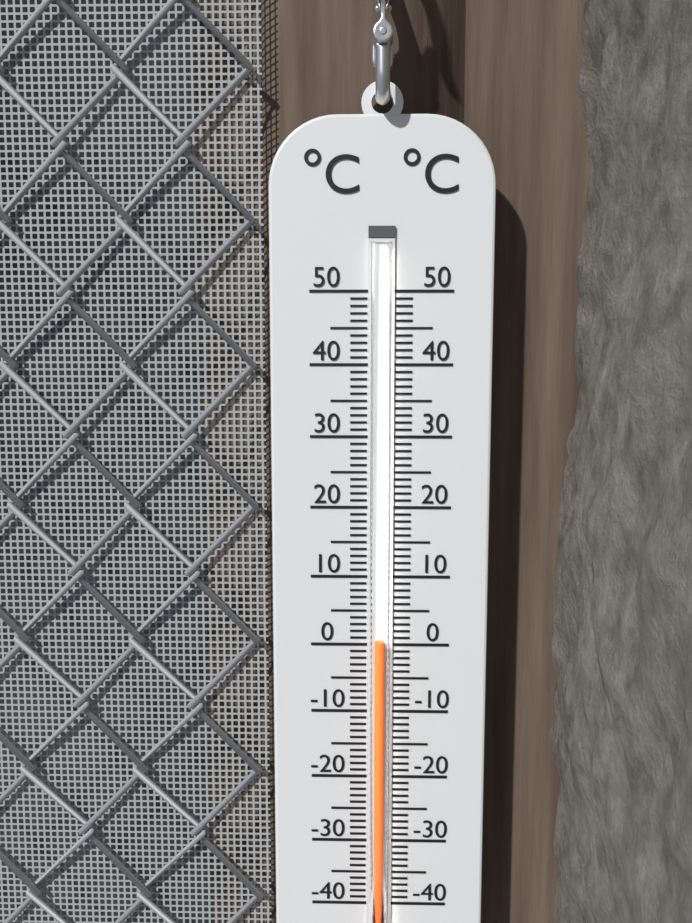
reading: 1 °C
